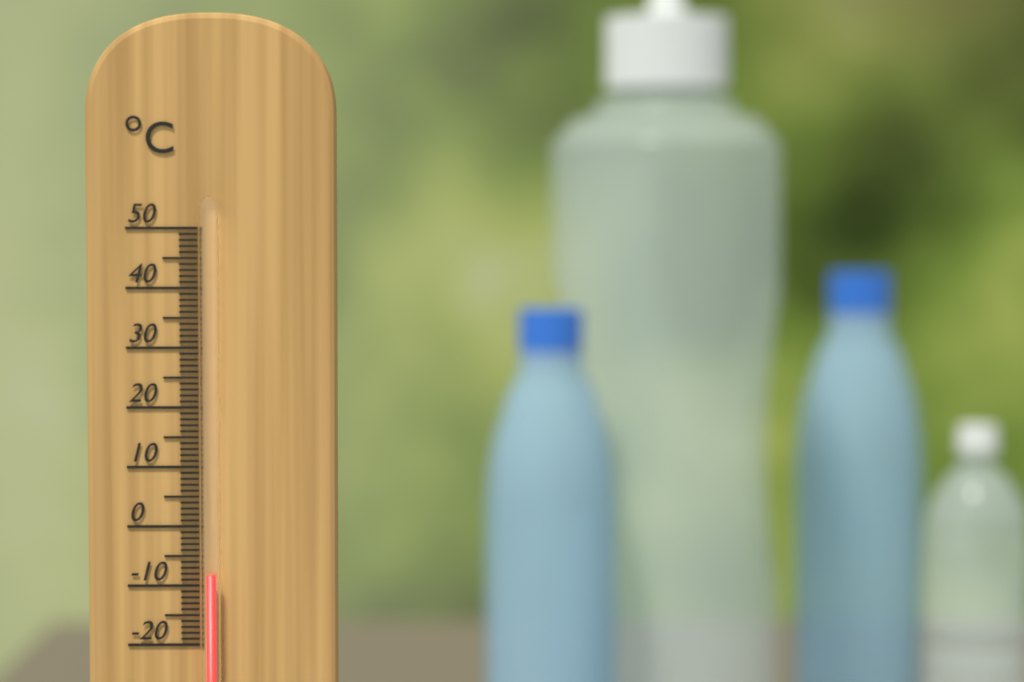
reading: -8 °C
